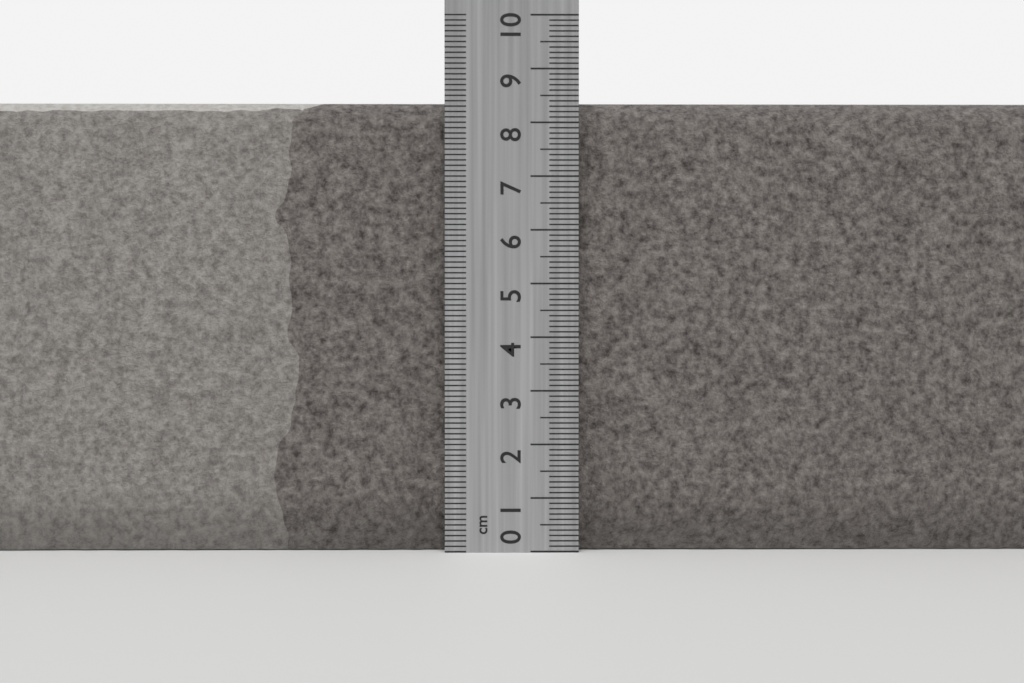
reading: 8.4 cm
